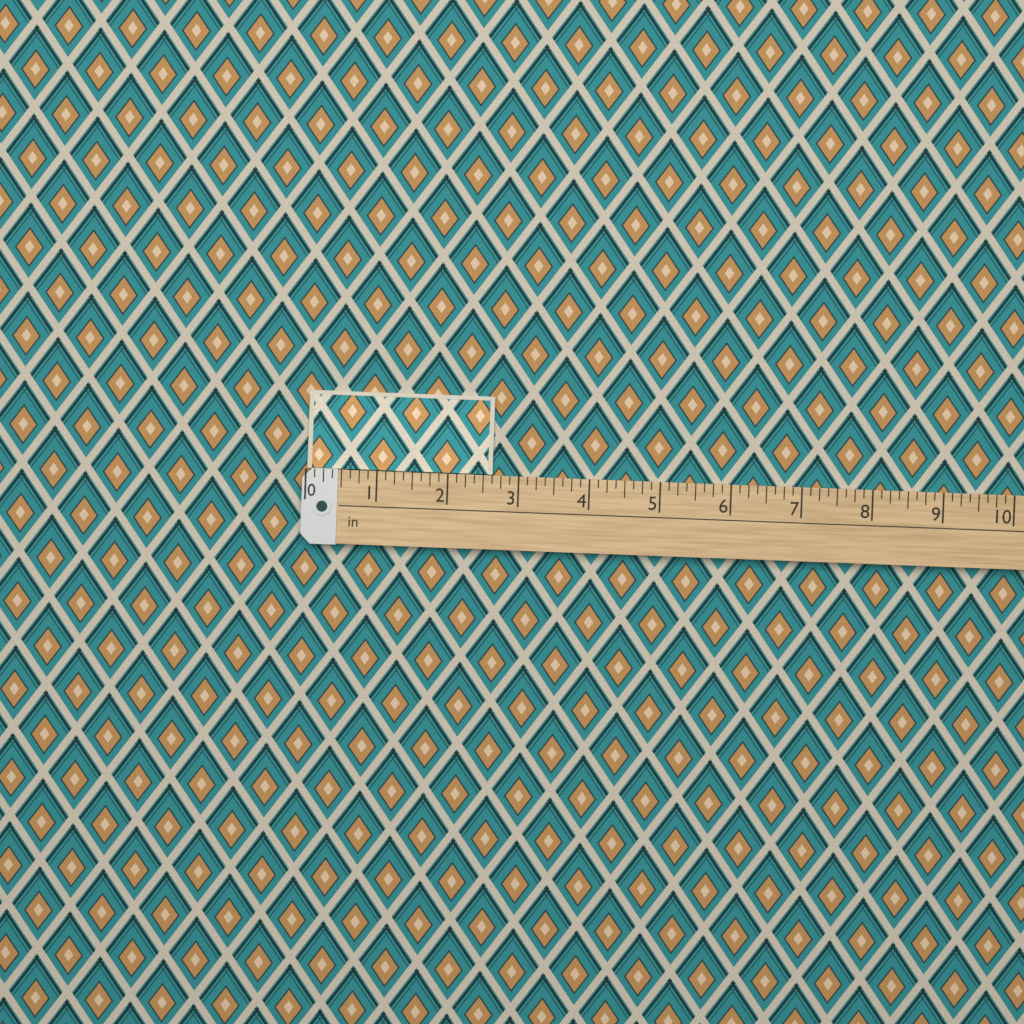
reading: 2.625 in
